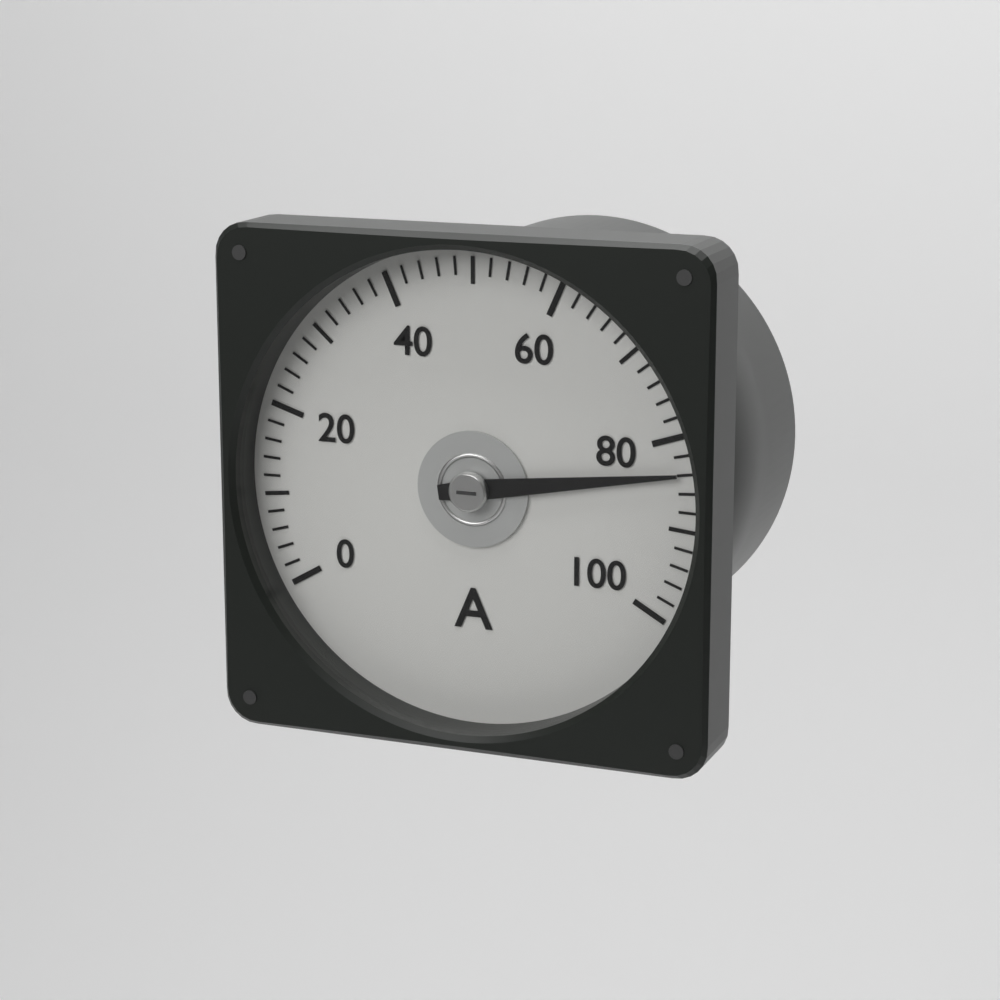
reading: 84 A
